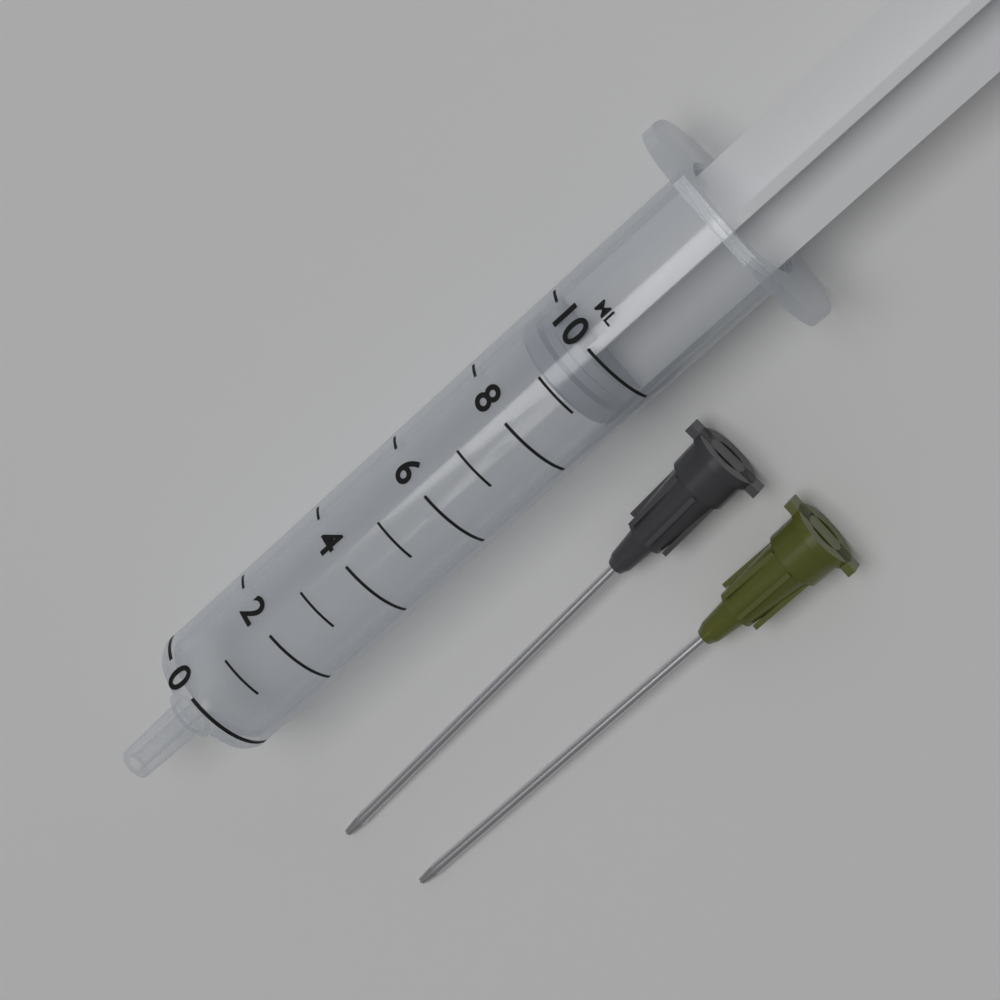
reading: 9 ml
